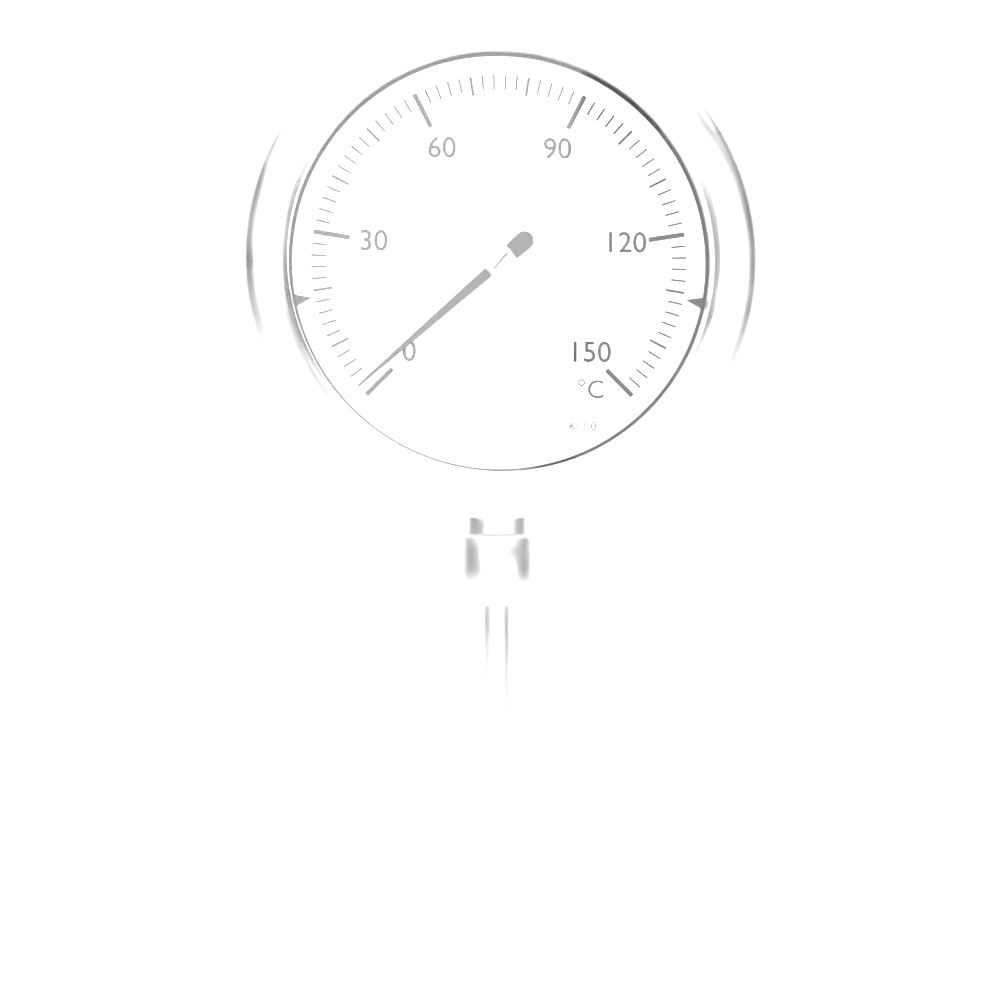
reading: 2 °C
